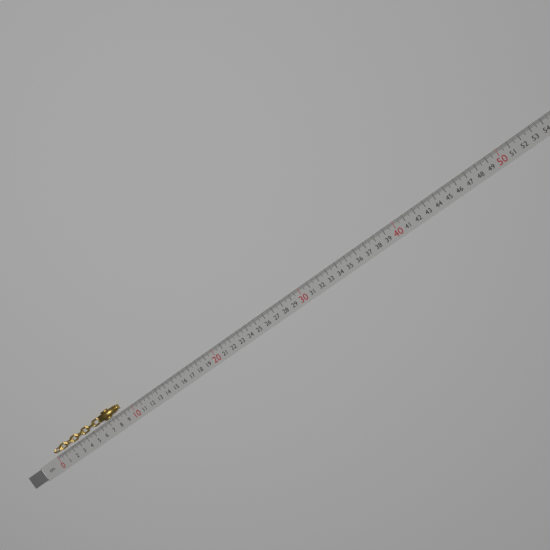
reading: 8.9 cm
